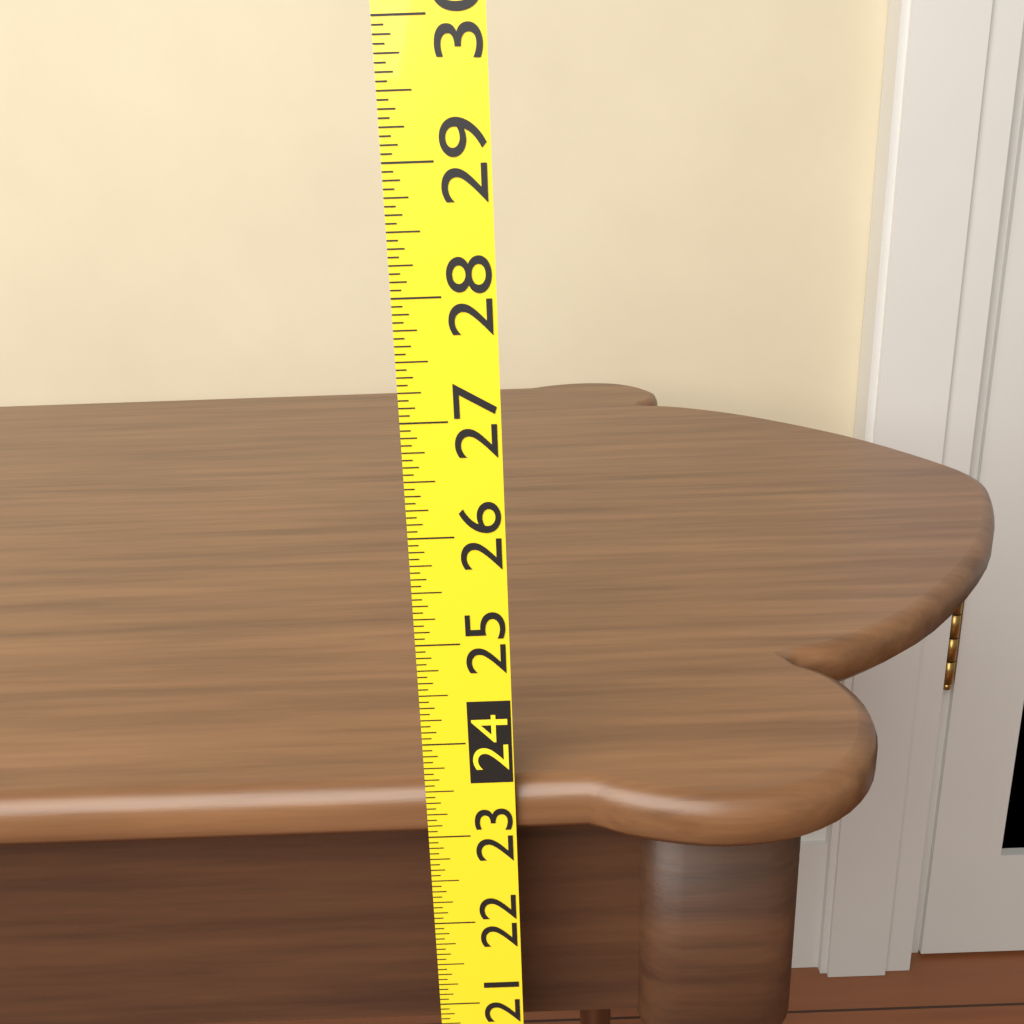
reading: 23.5000 (no unit)
